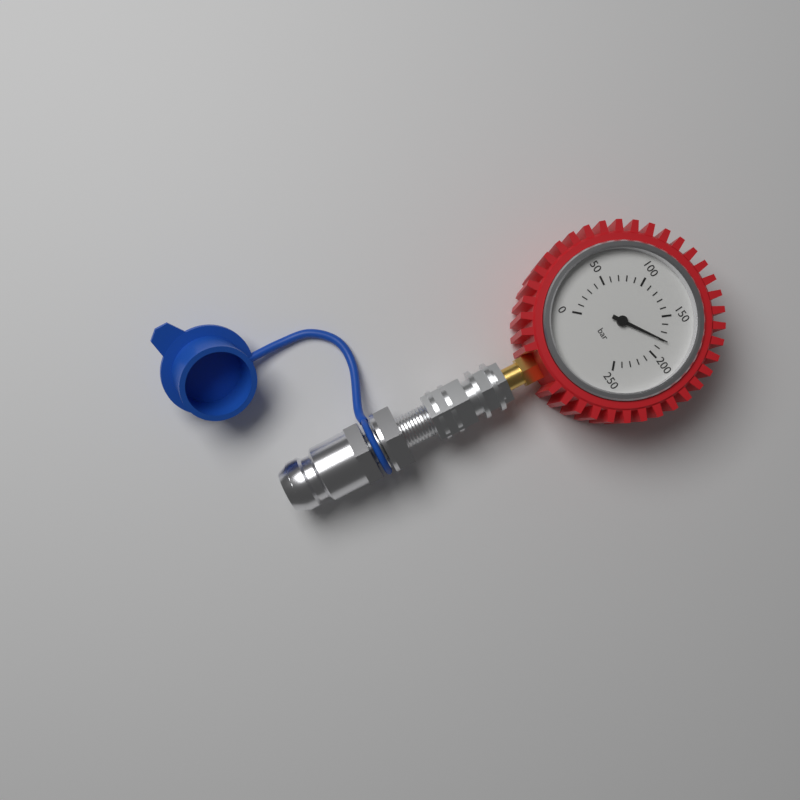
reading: 180 bar
